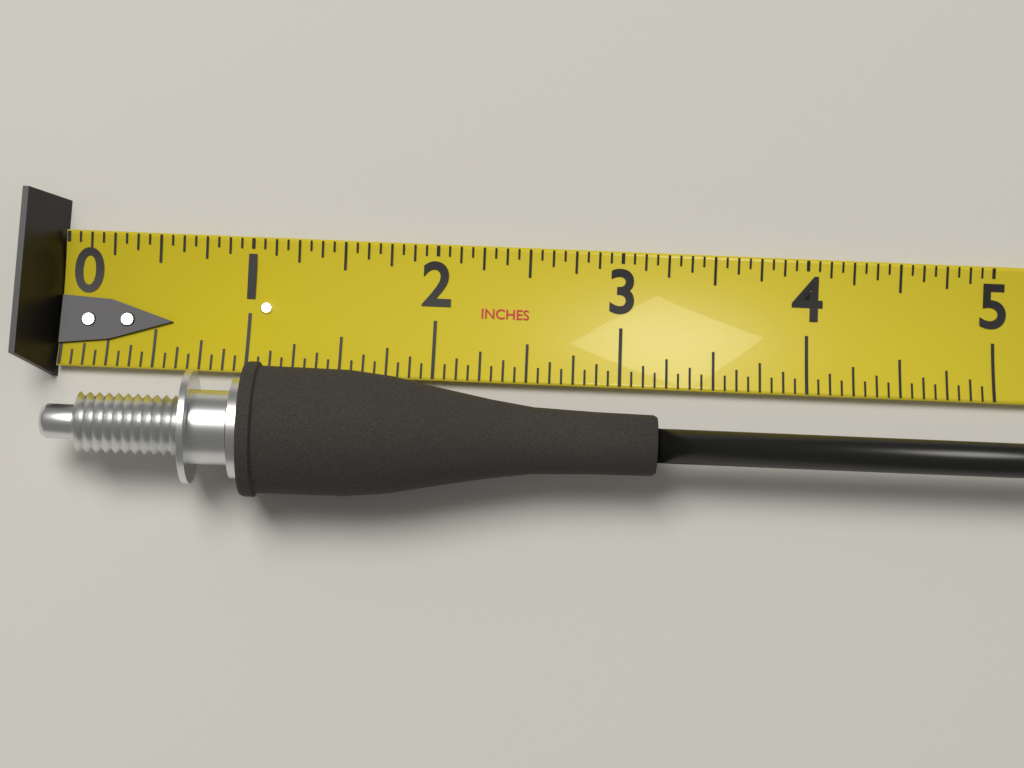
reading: 3.1875 in
